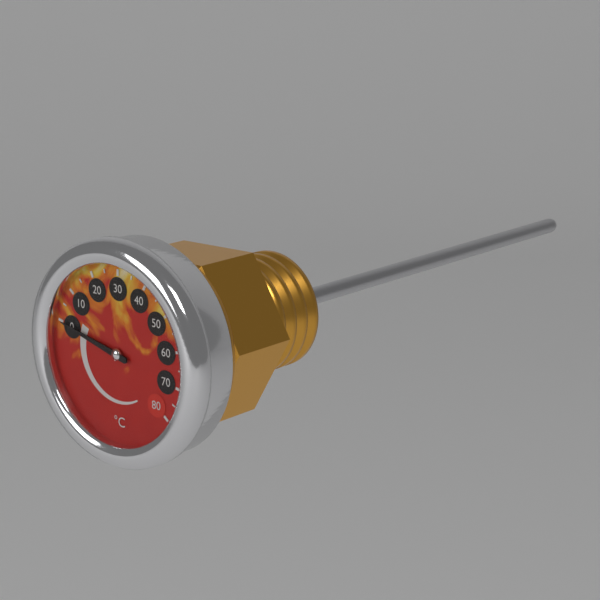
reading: 0 °C
